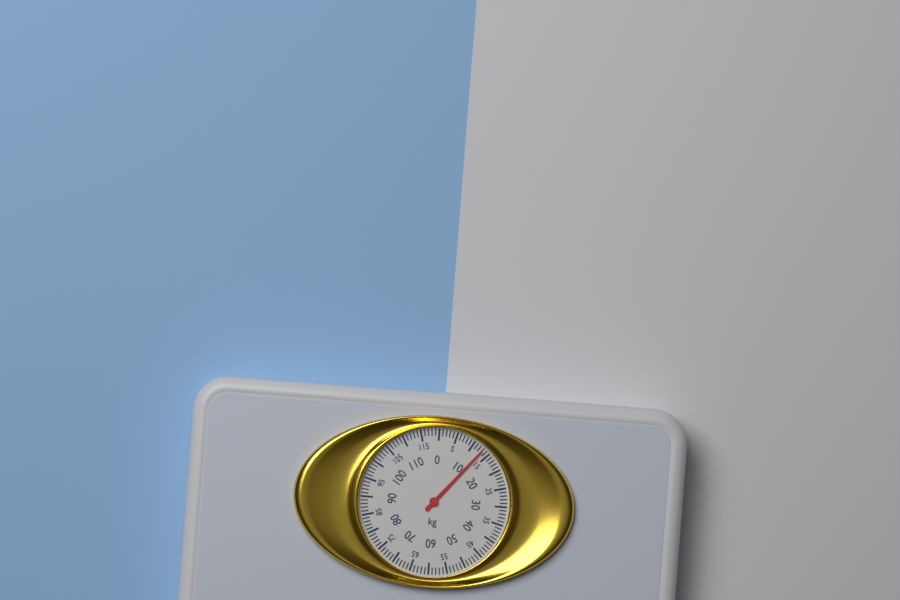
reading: 13 kg
